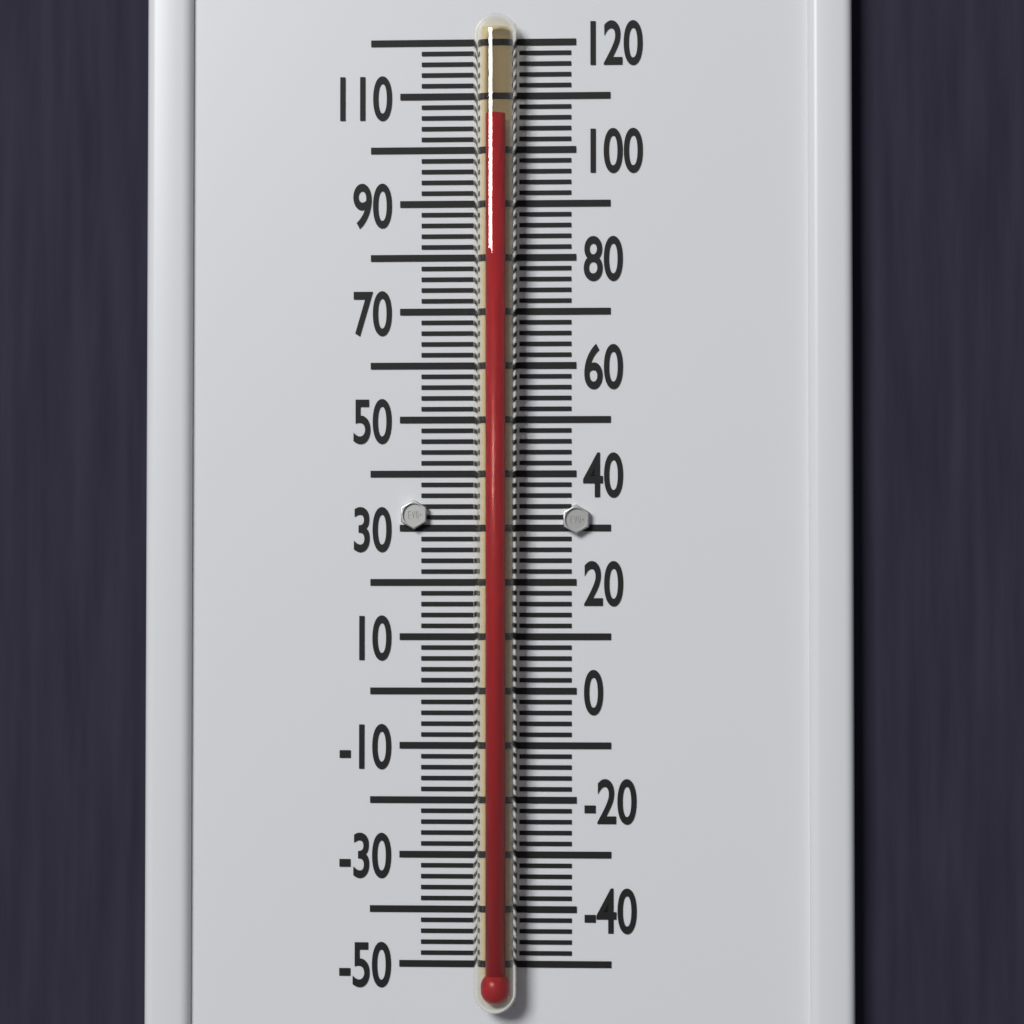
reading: 106 °F
